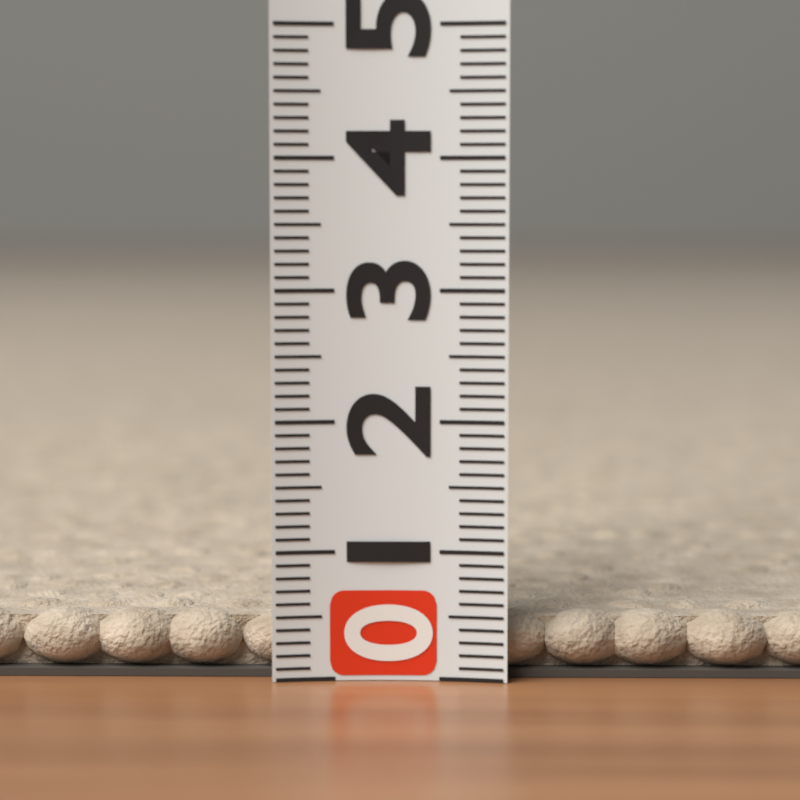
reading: 0.5 (no unit)
